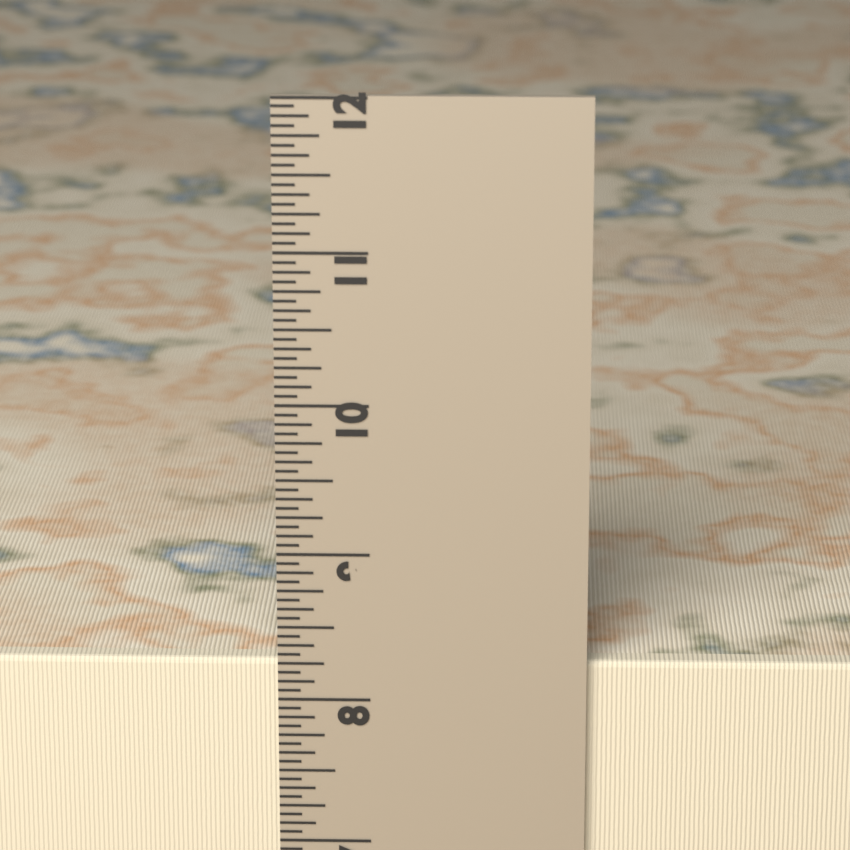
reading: 8.2500 in
